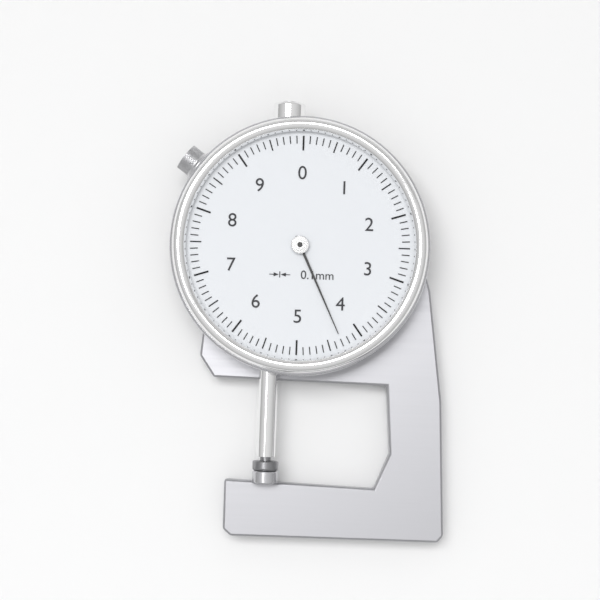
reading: 4.3 mm
